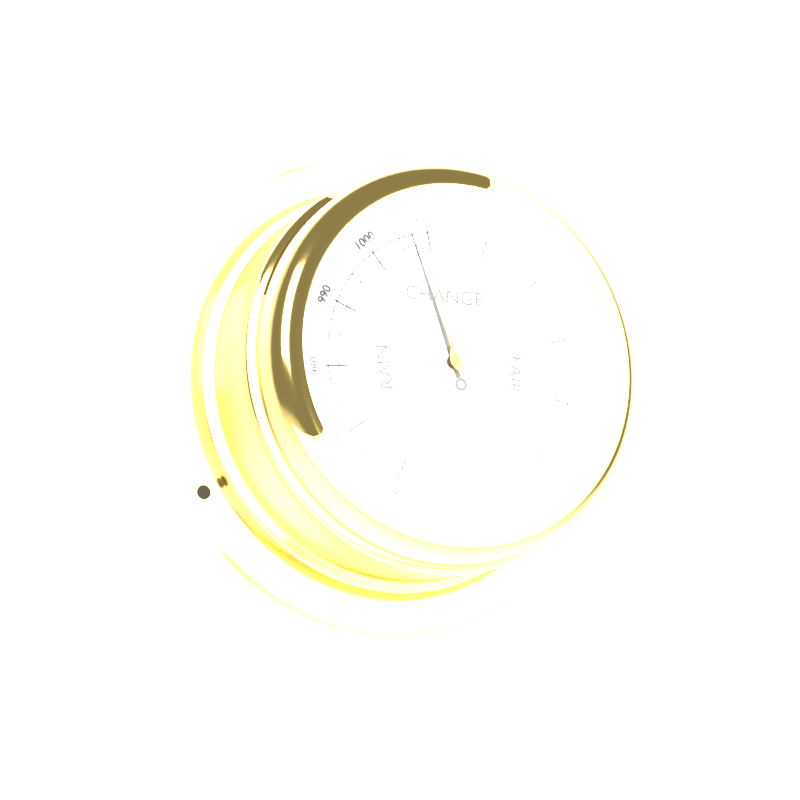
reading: 1007 mbar
